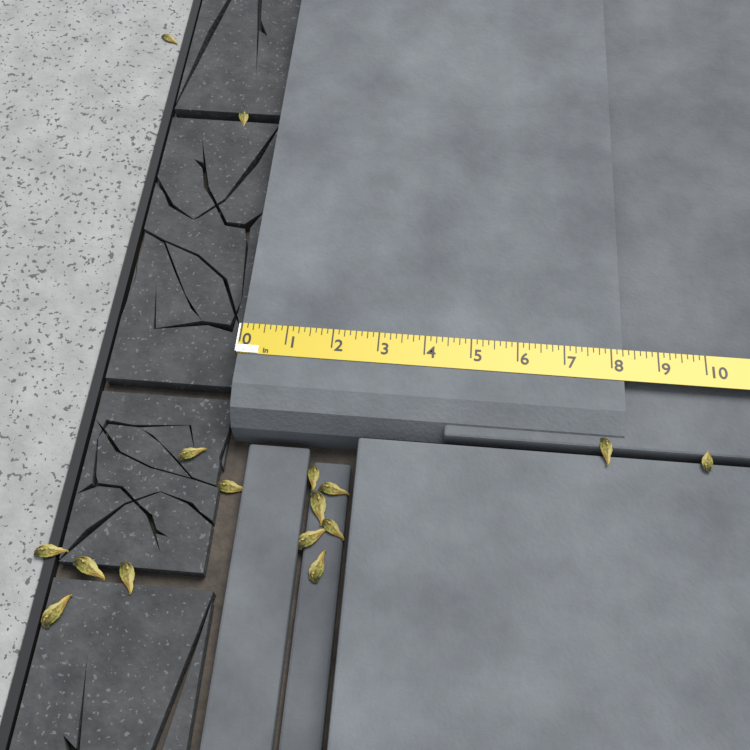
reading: 8.250 in
